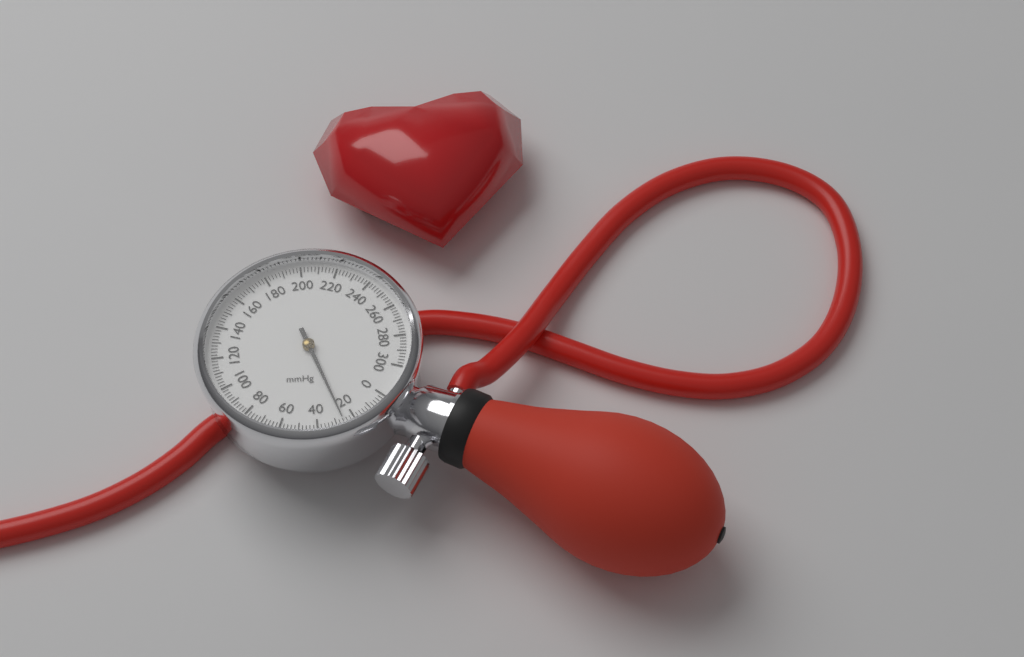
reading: 26 mmHg
